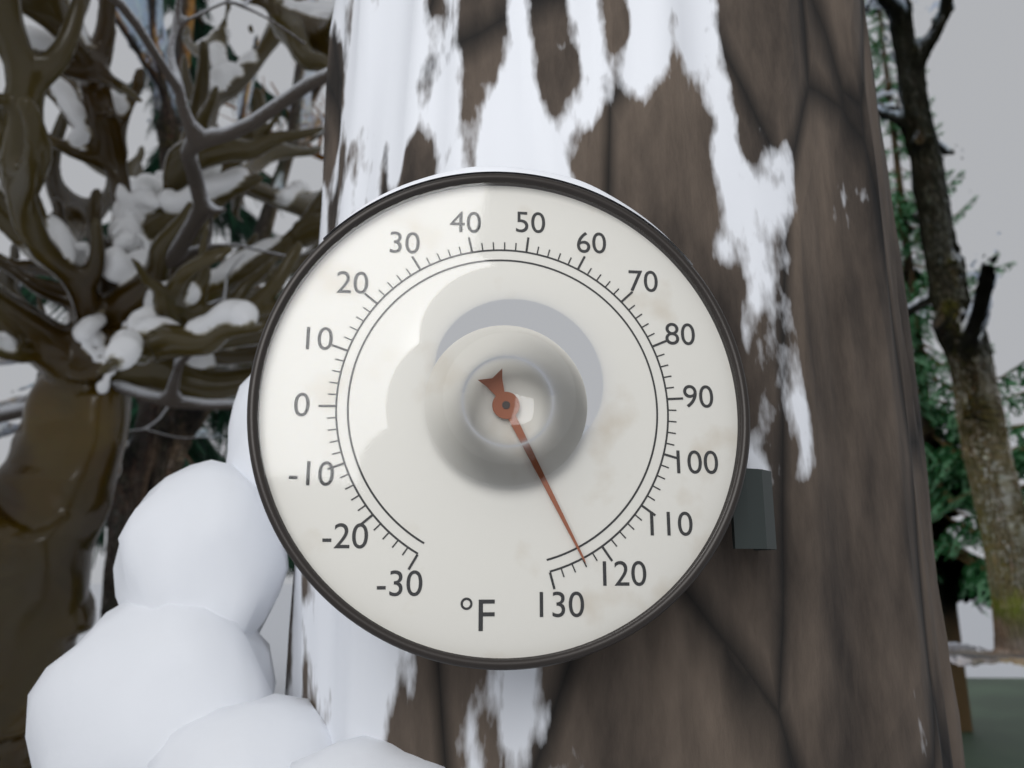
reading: 124 °F
